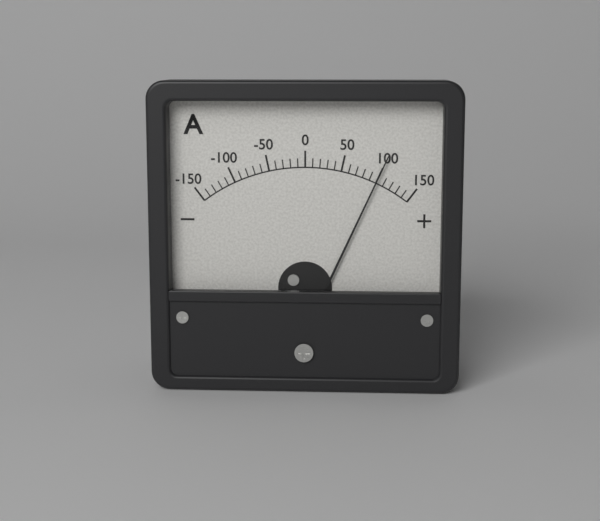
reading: 100 A
